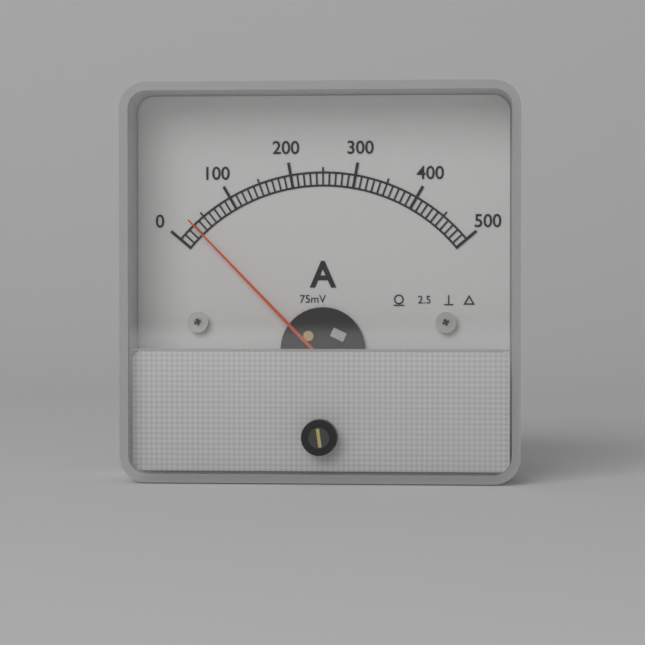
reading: 30 A
